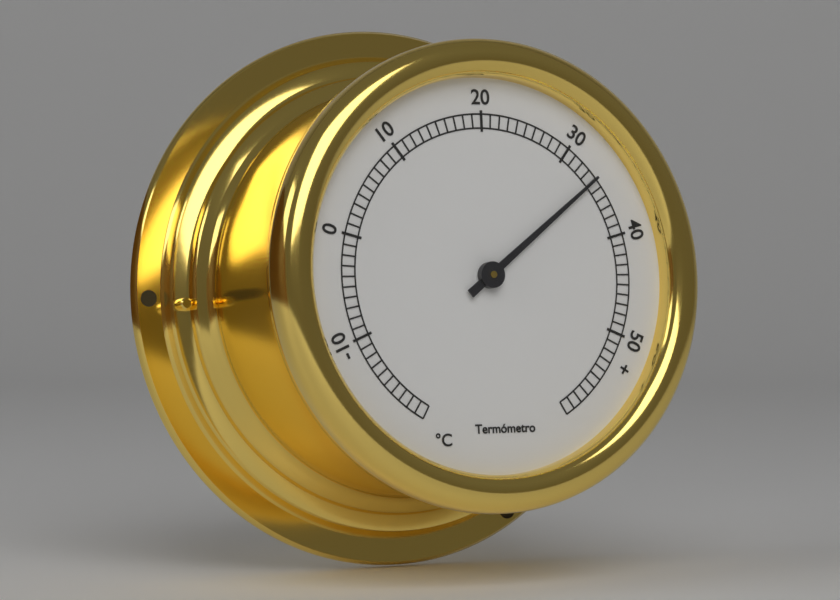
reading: 34 °C
